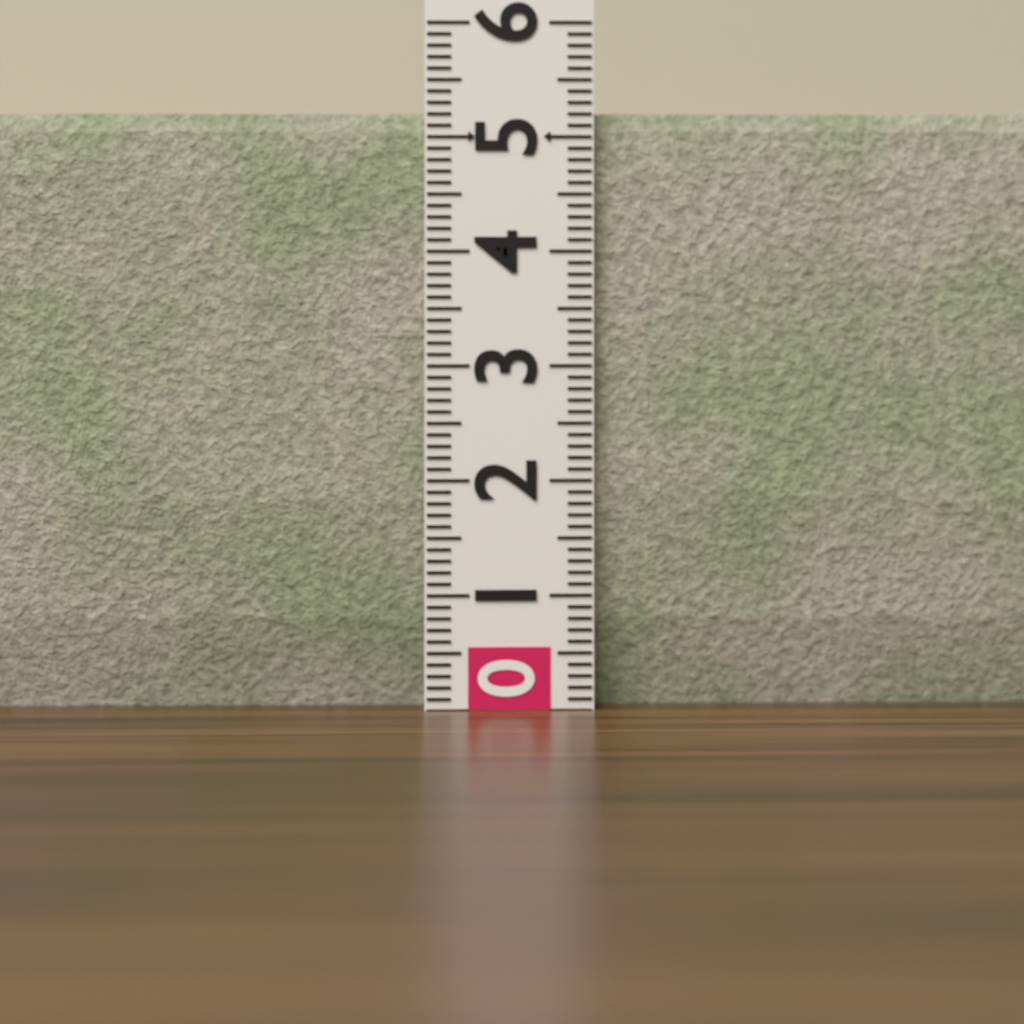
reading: 5.2 (no unit)
